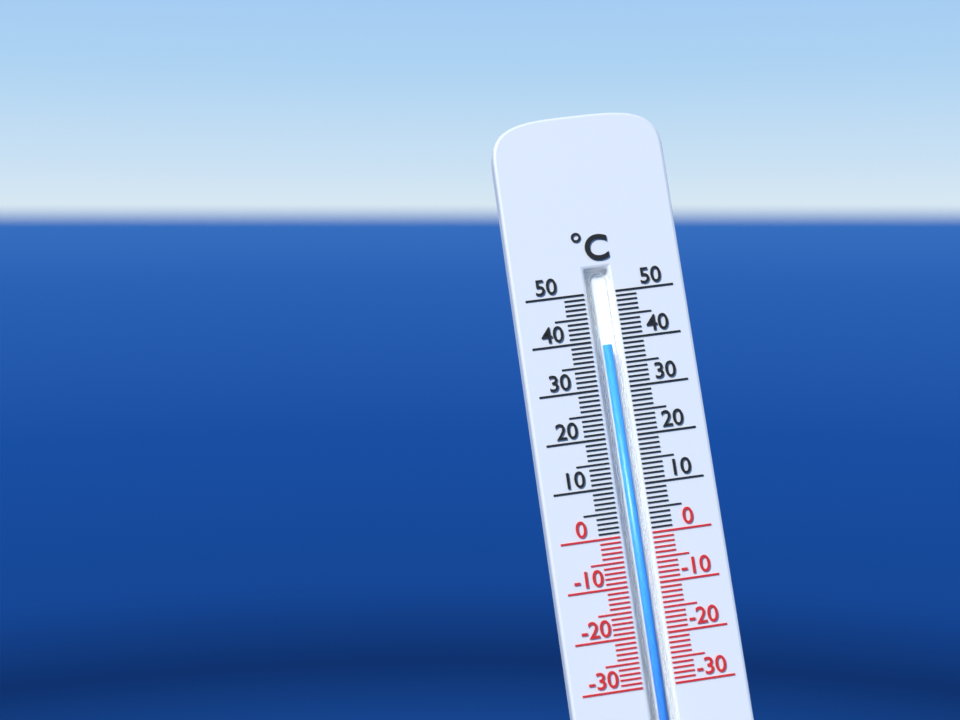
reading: 39 °C
